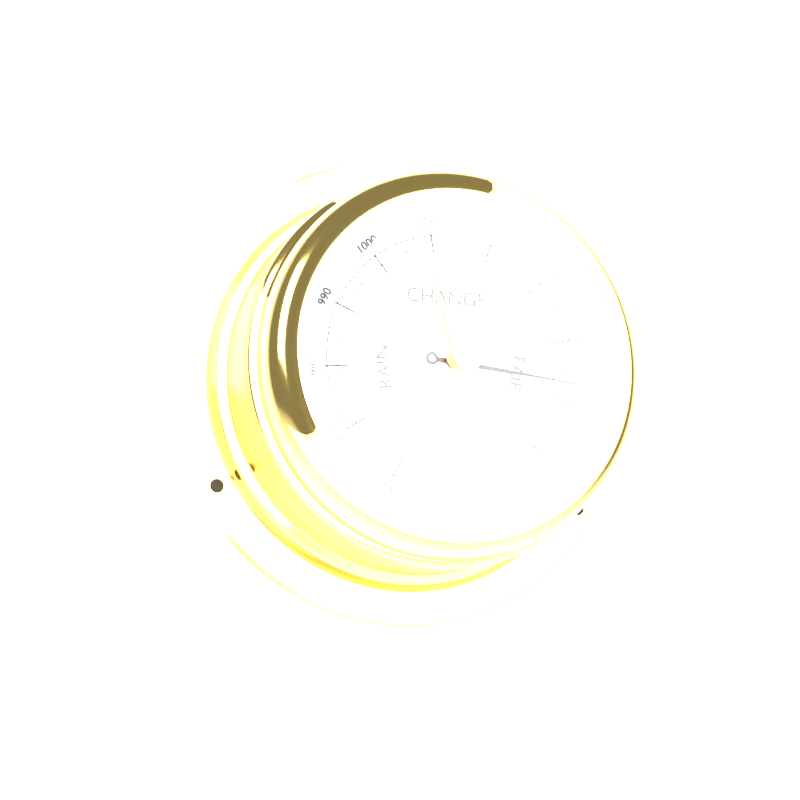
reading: 1047 mbar
